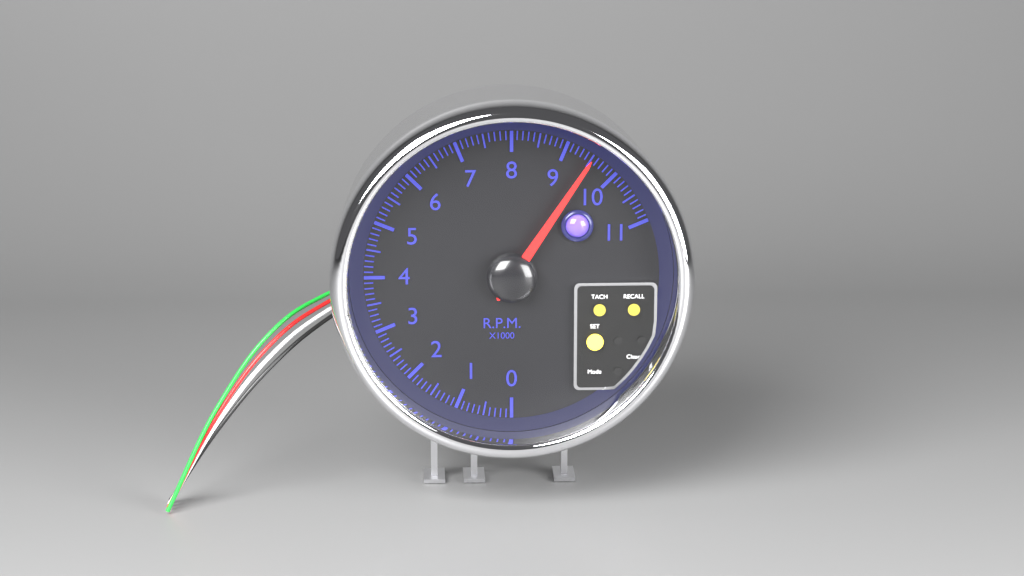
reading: 9.5 rpm x1000
